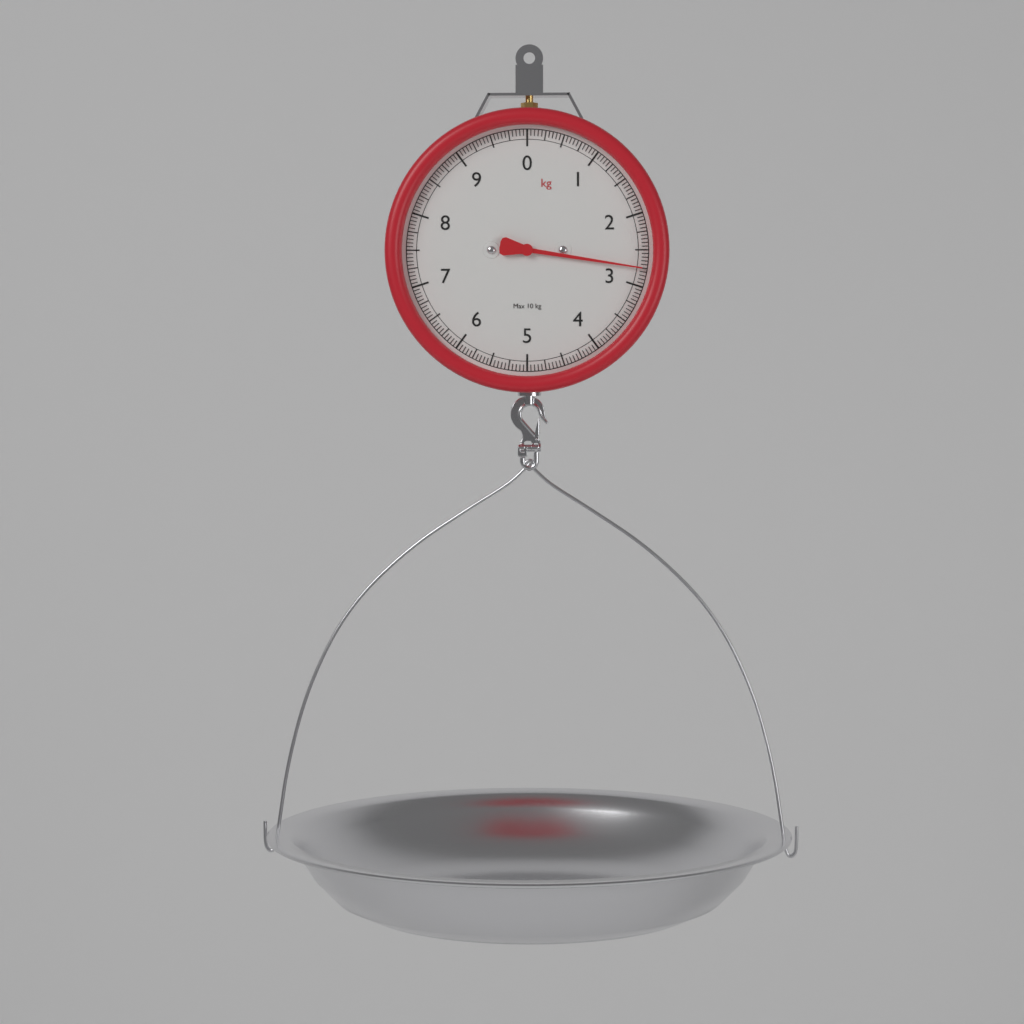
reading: 2.75 kg
